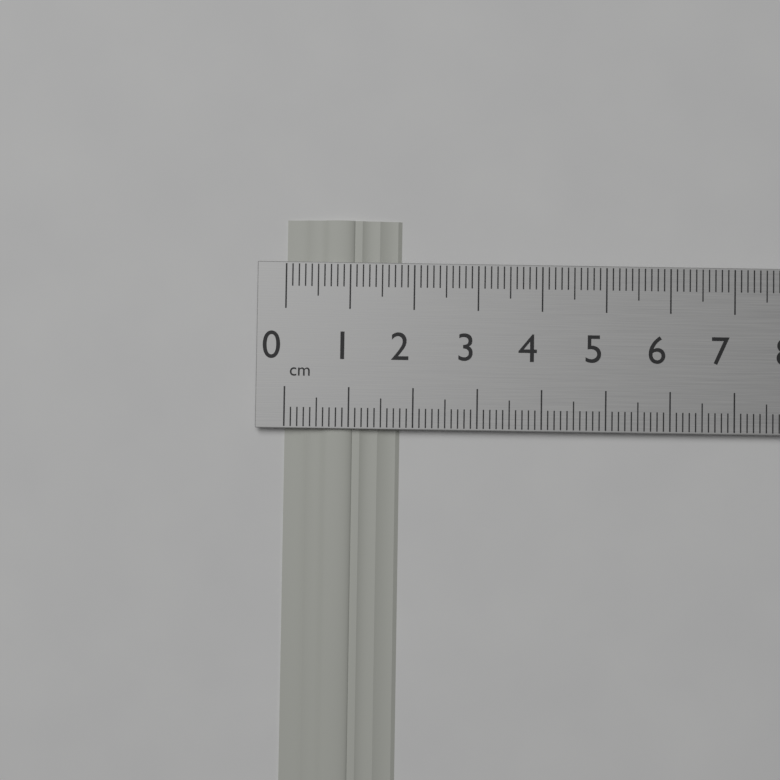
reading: 1.8 cm
